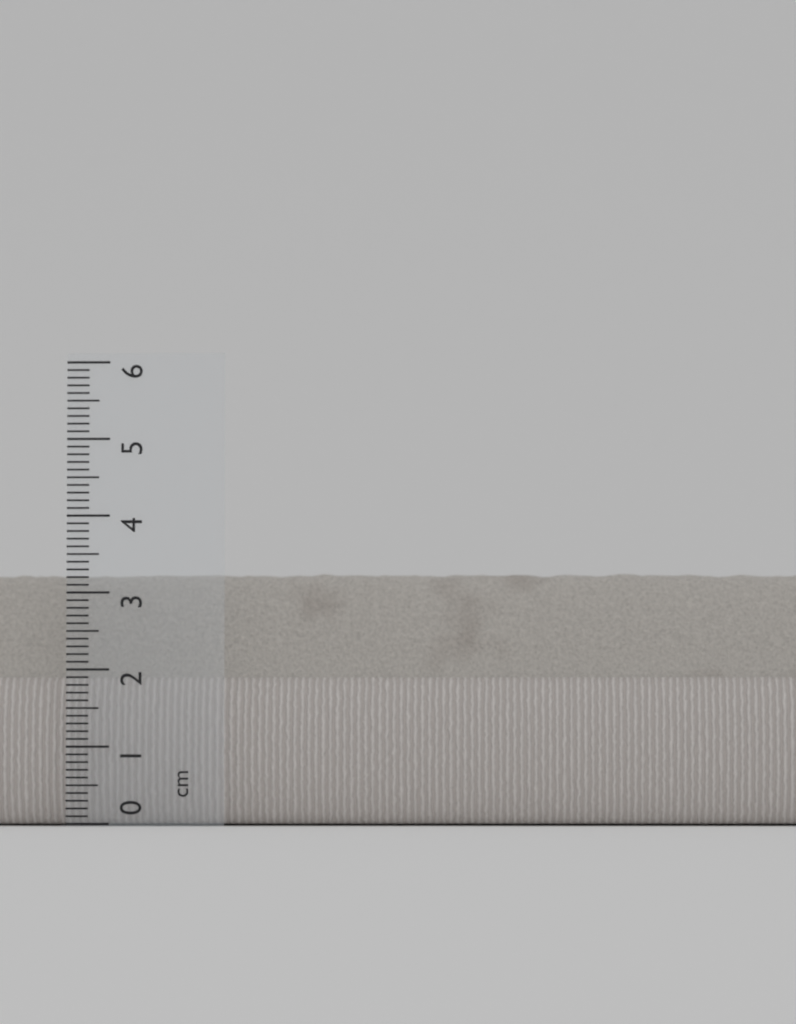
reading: 3.3 cm
